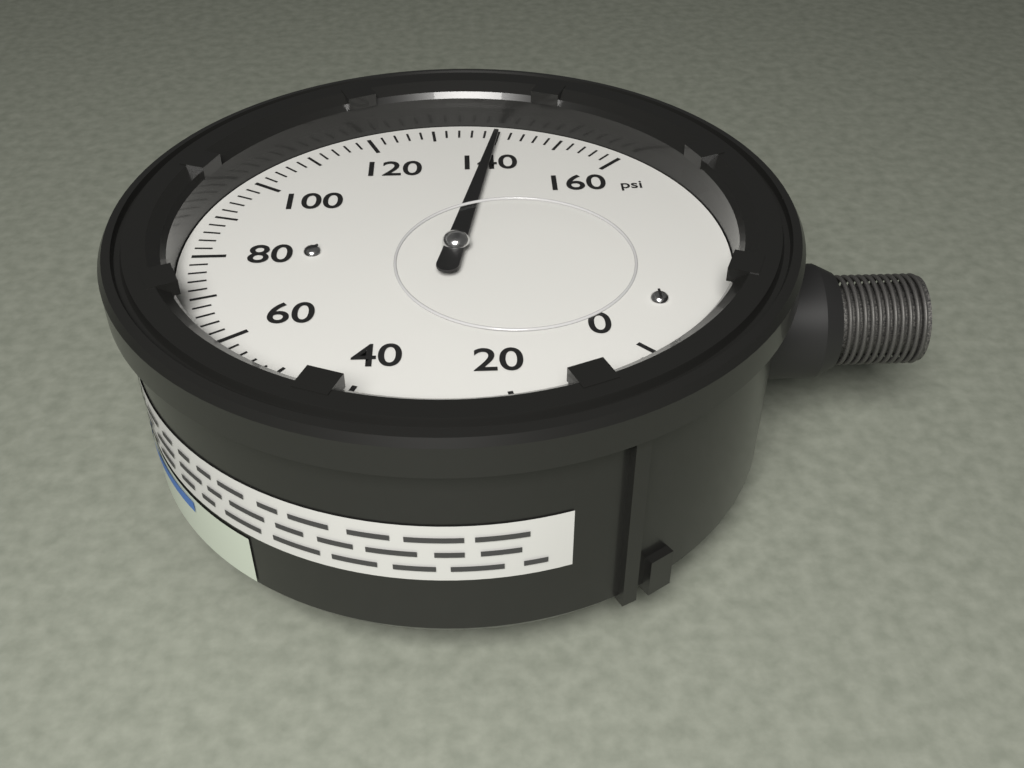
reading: 140 psi
